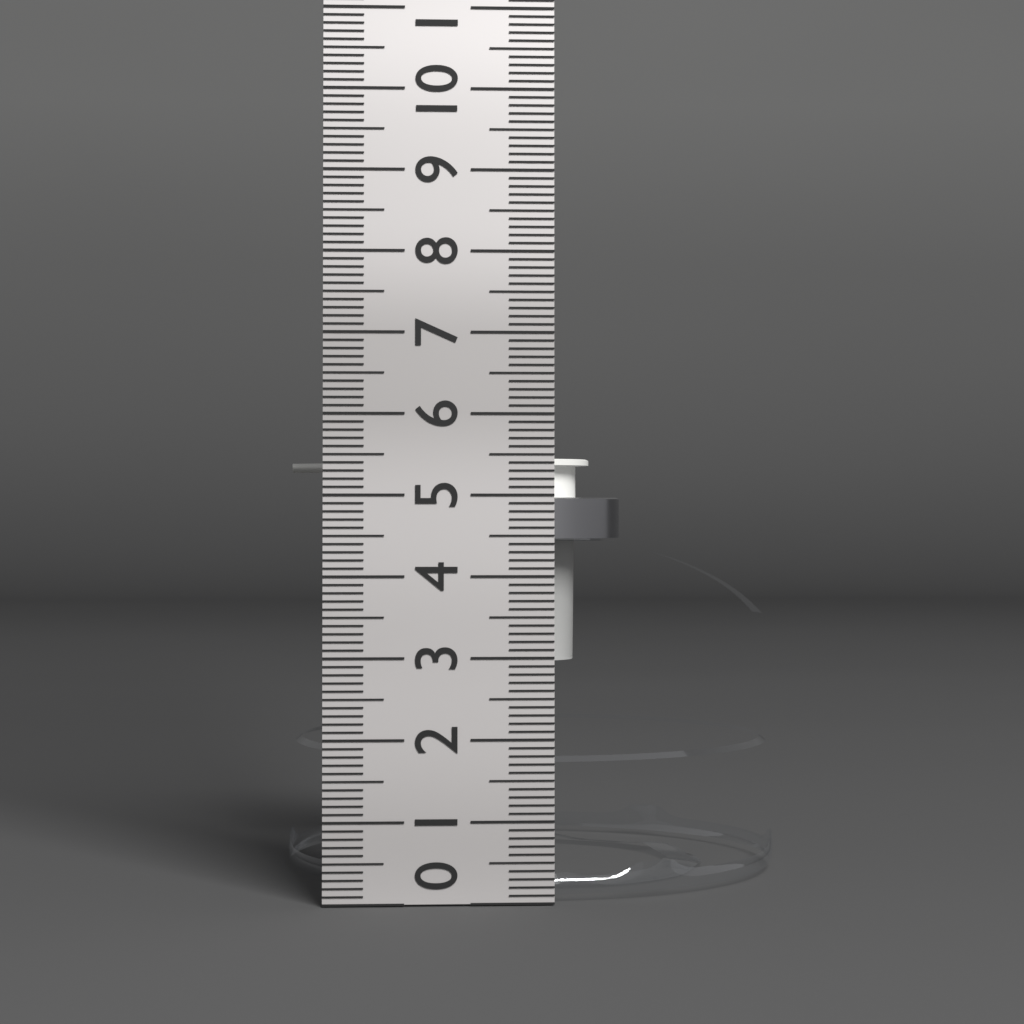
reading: 5.5 cm
